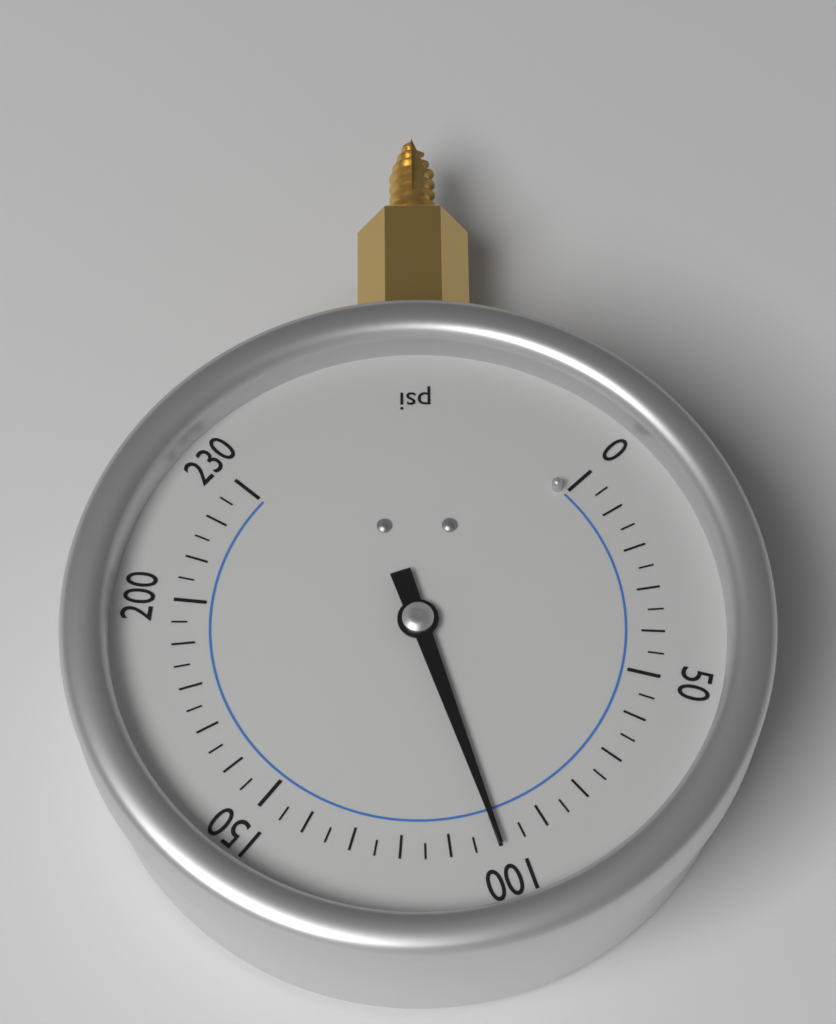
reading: 100 psi
